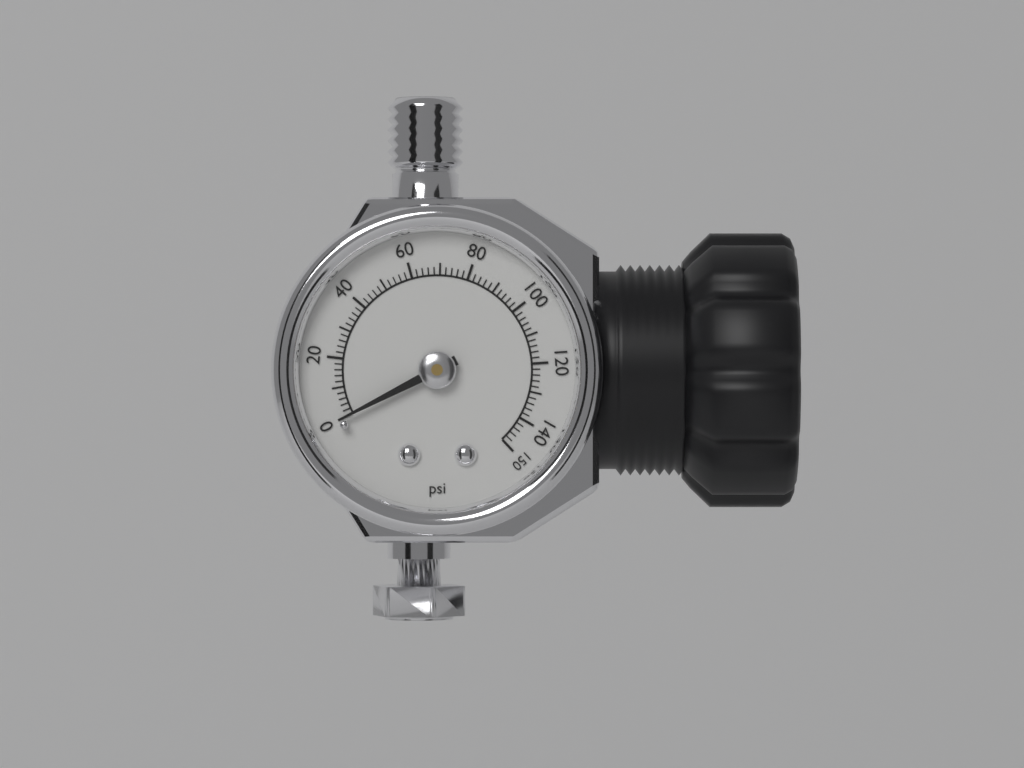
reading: 0 psi
